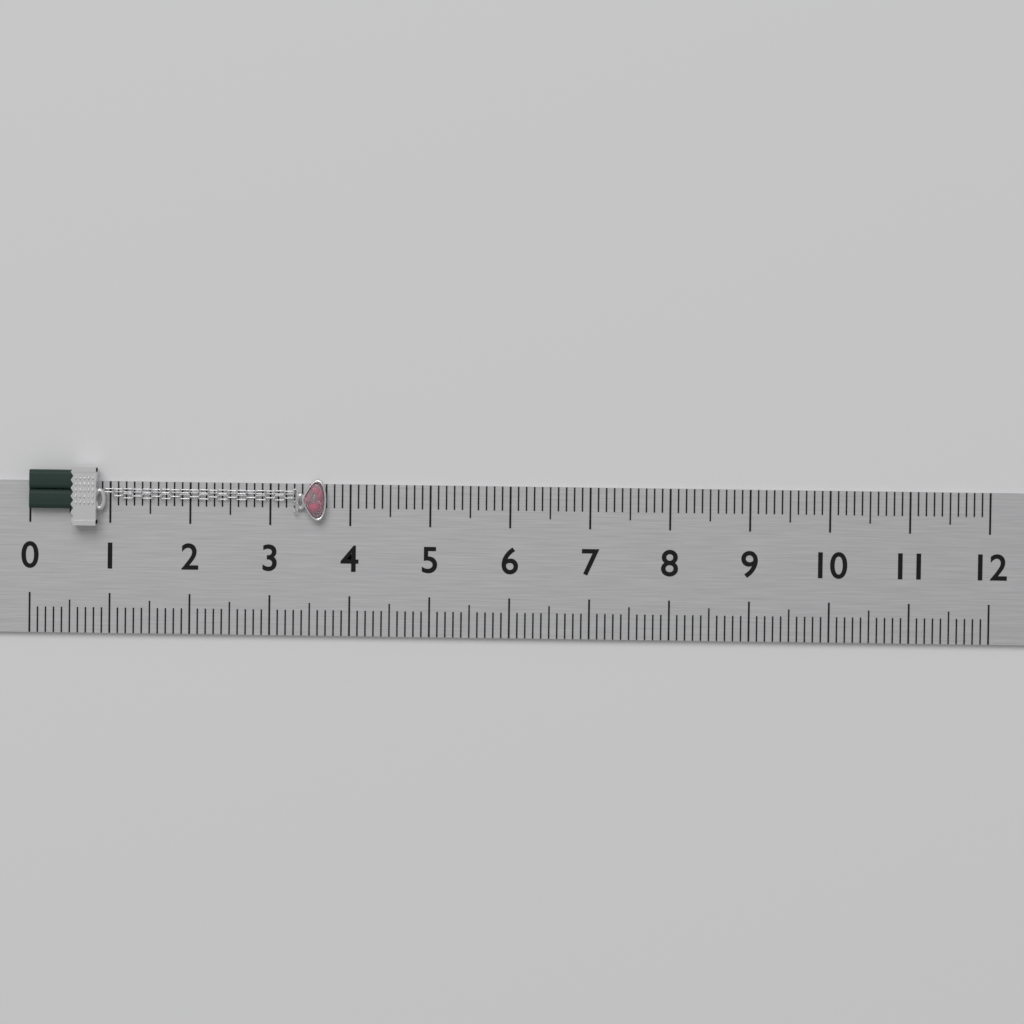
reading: 3.7 (no unit)
